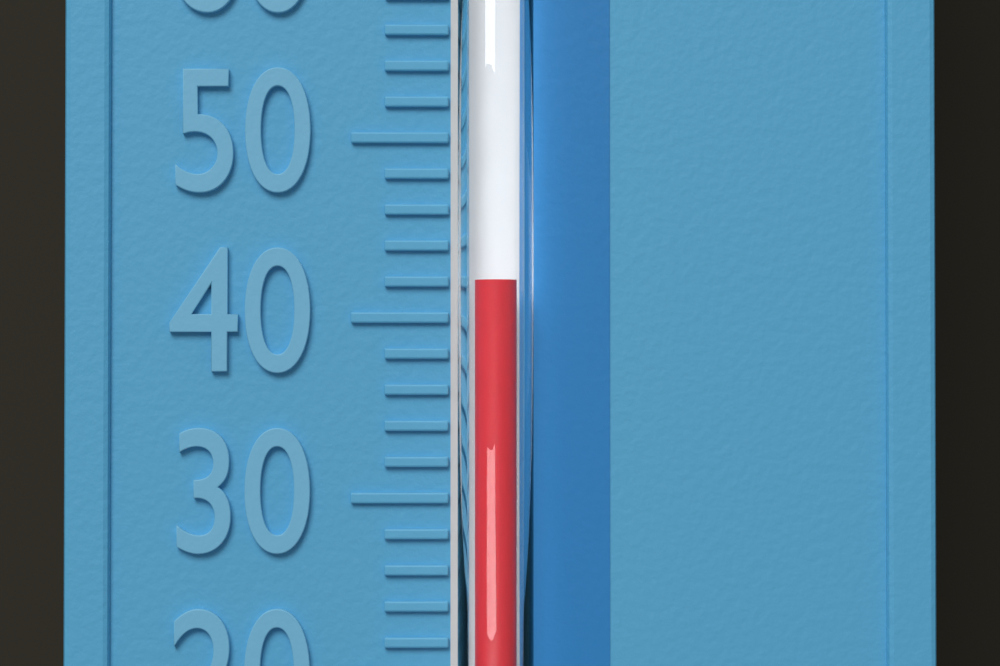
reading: 42 °F
